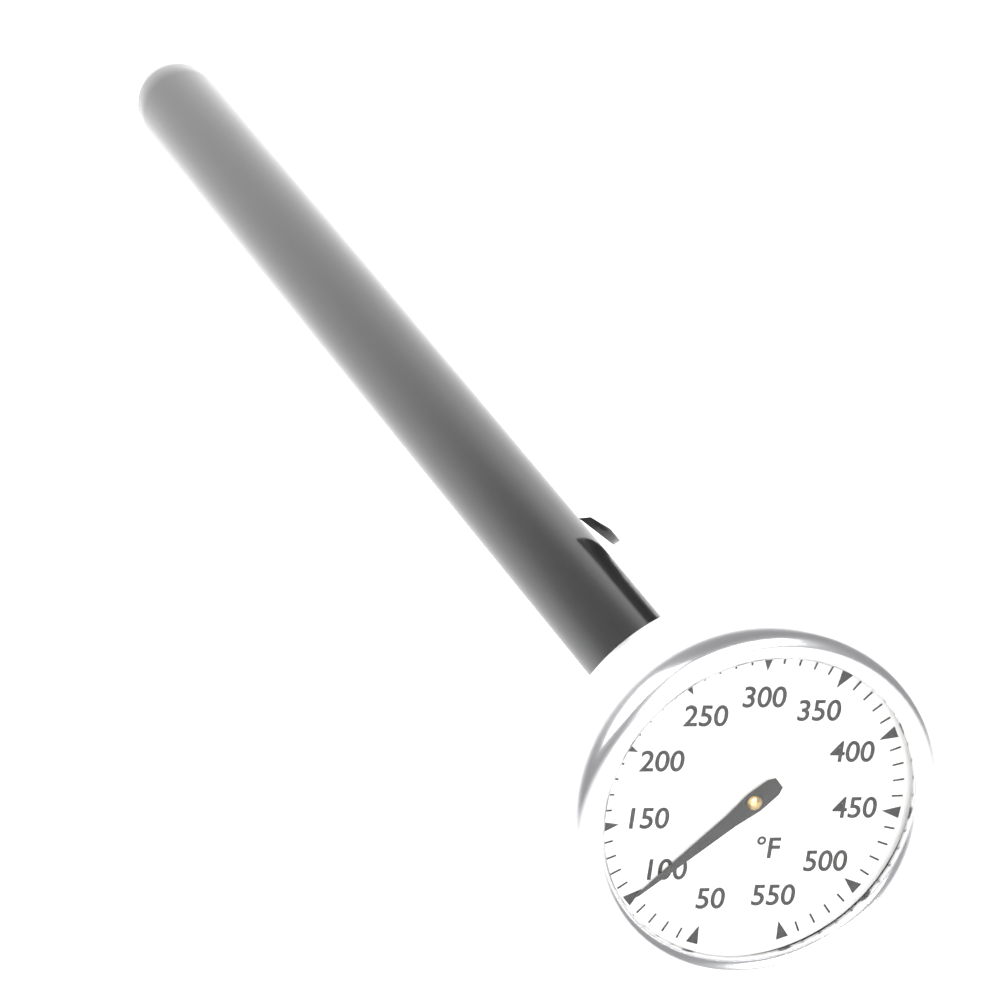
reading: 100 °F
